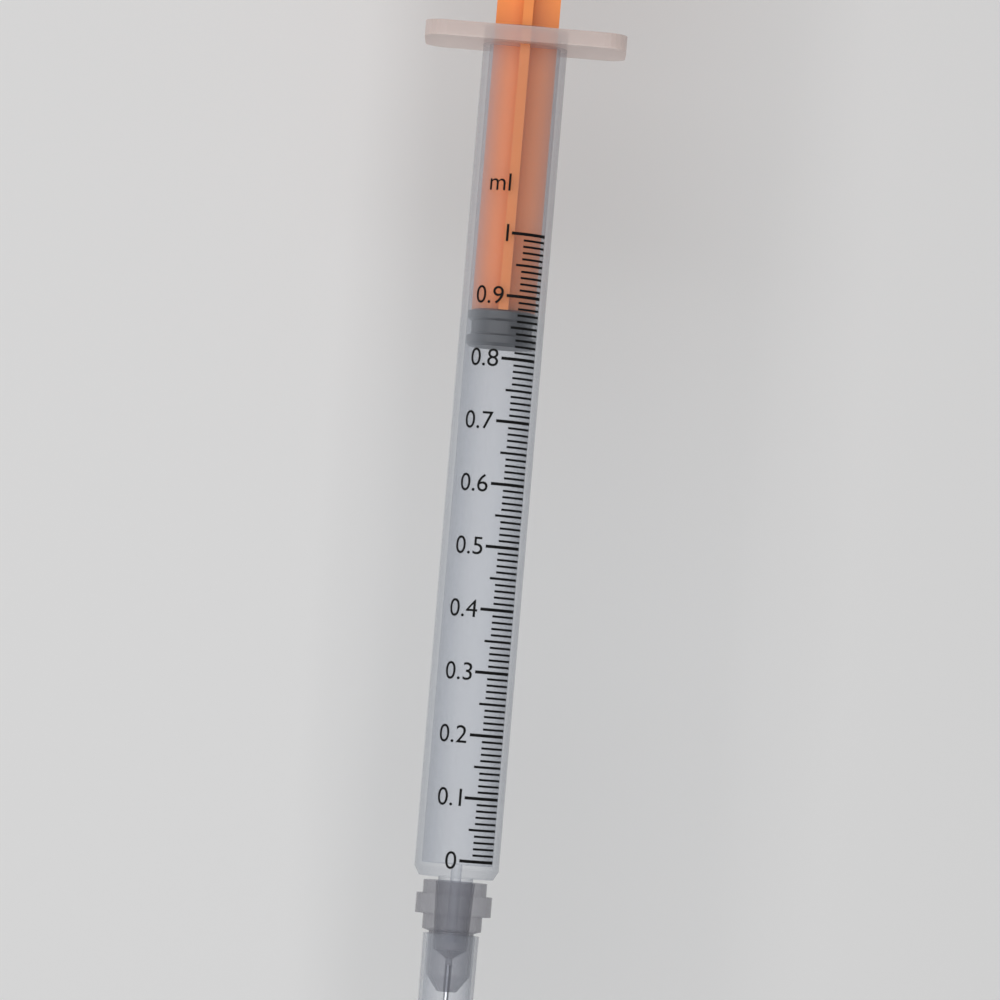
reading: 0.82 ml
